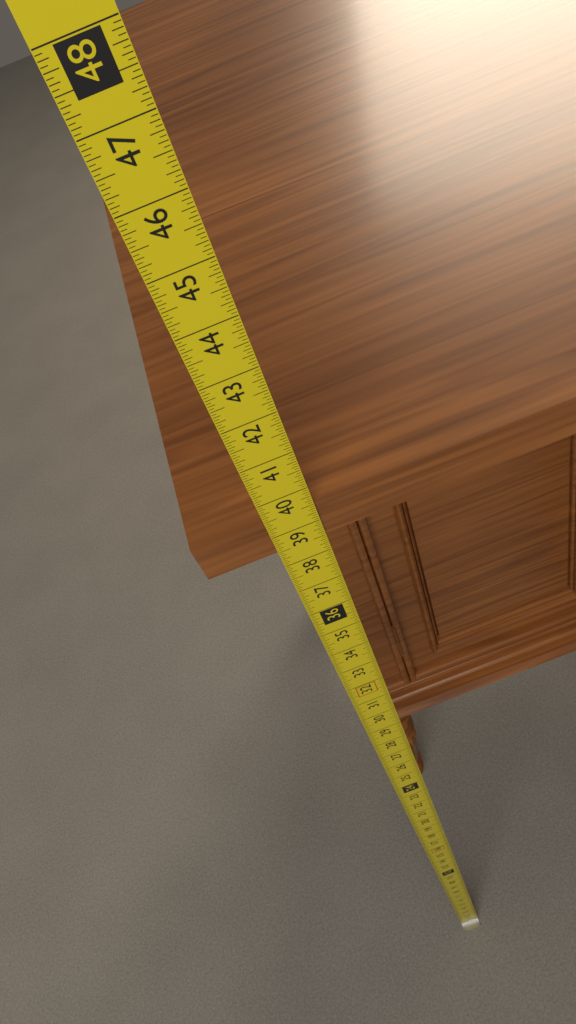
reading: 39.5000 in
